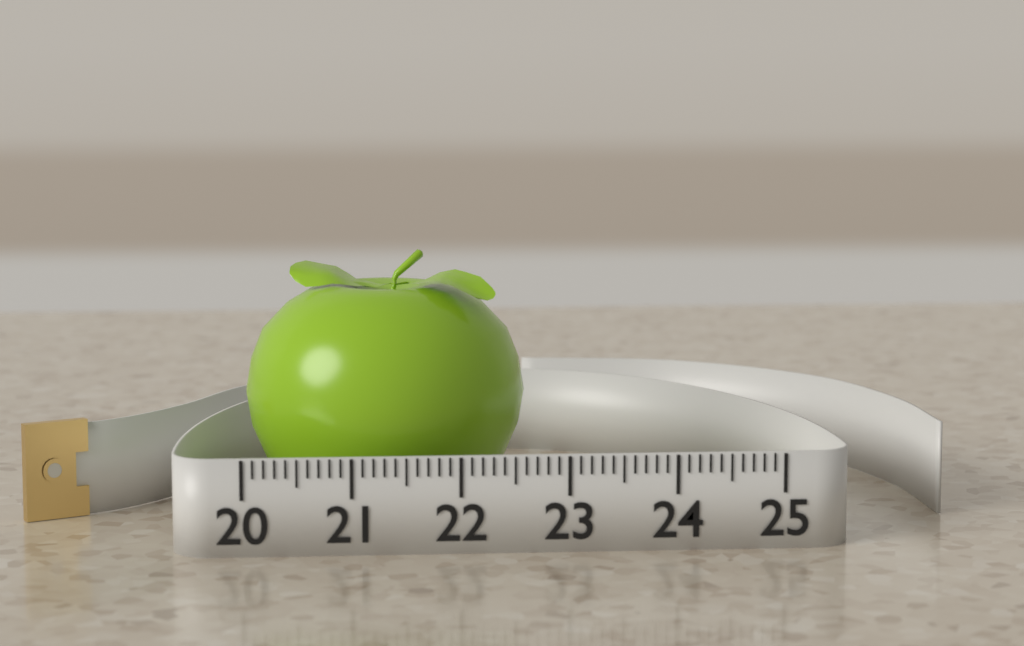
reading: 22.7 (no unit)
